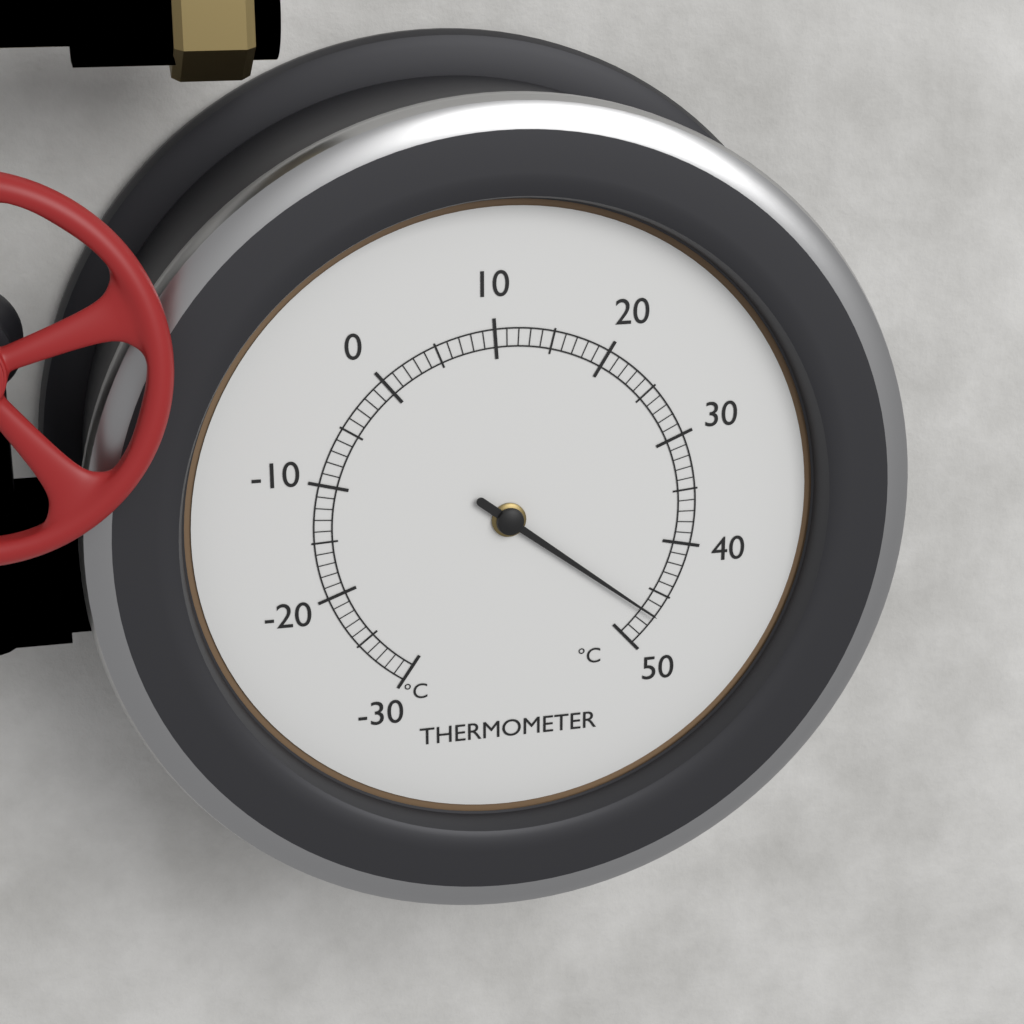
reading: 47 °C
